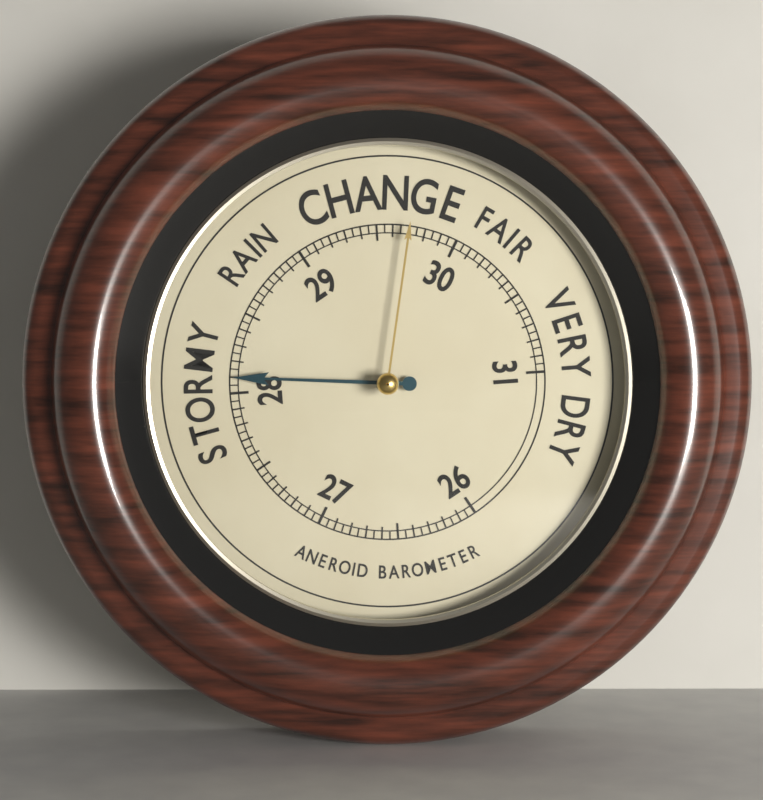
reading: 28.10 (no unit)
